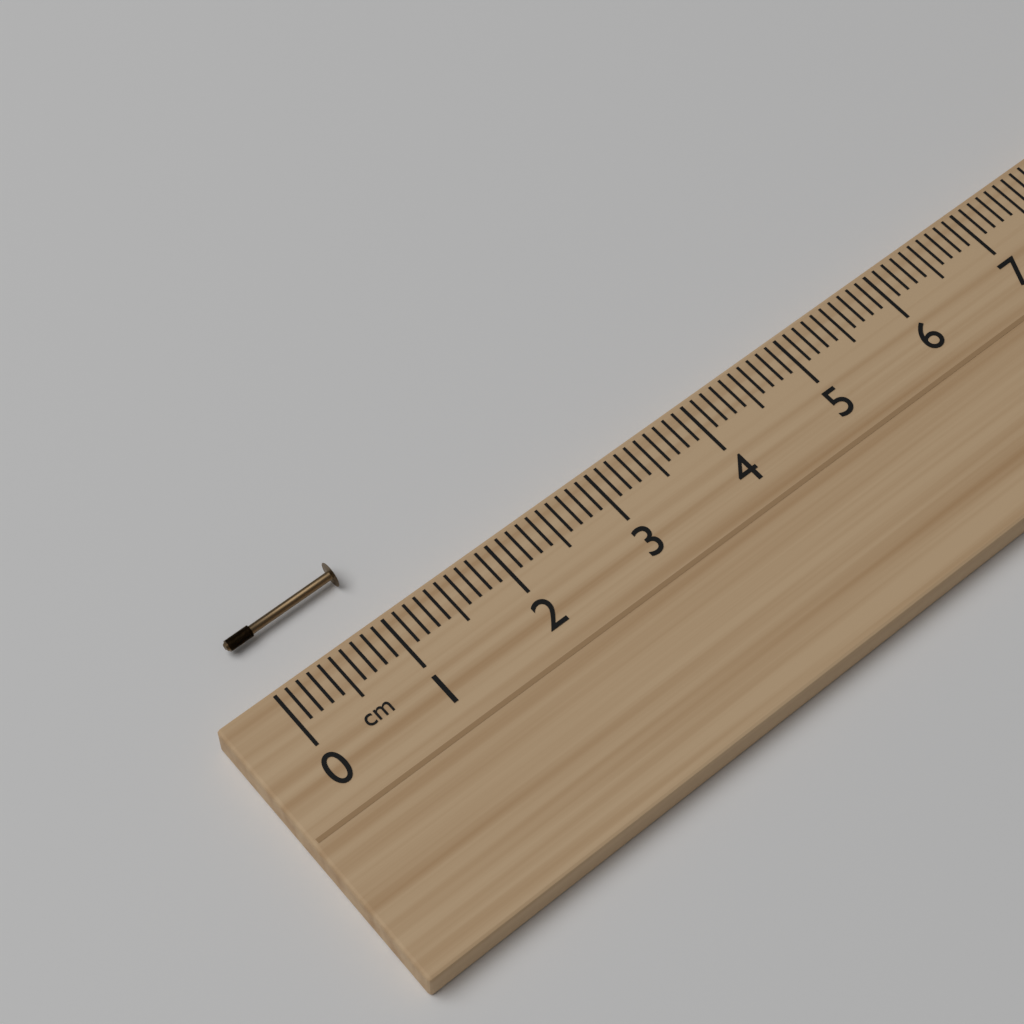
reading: 1.0 cm
